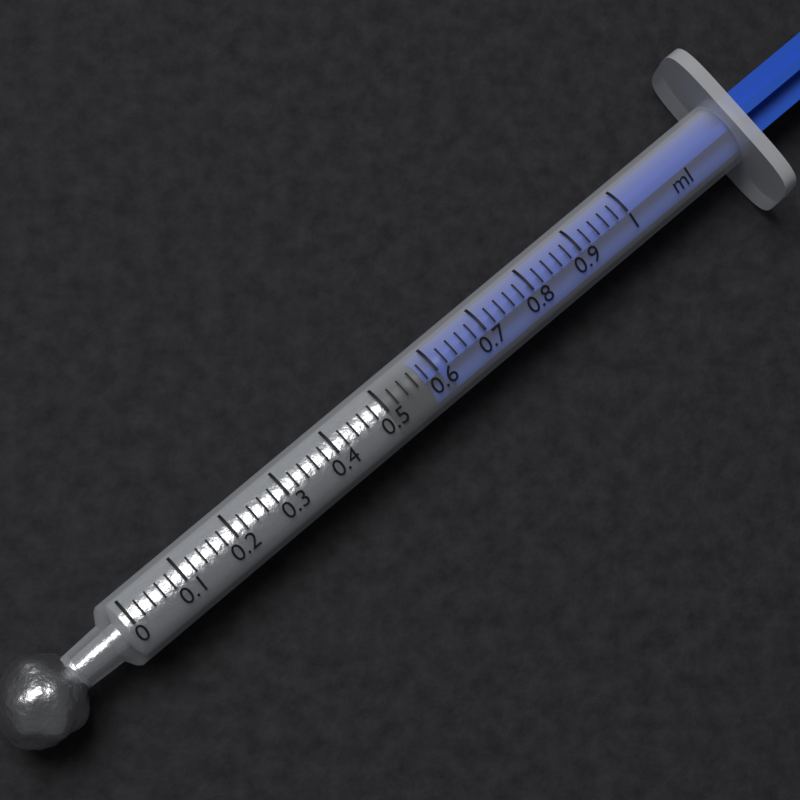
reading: 0.50 ml
